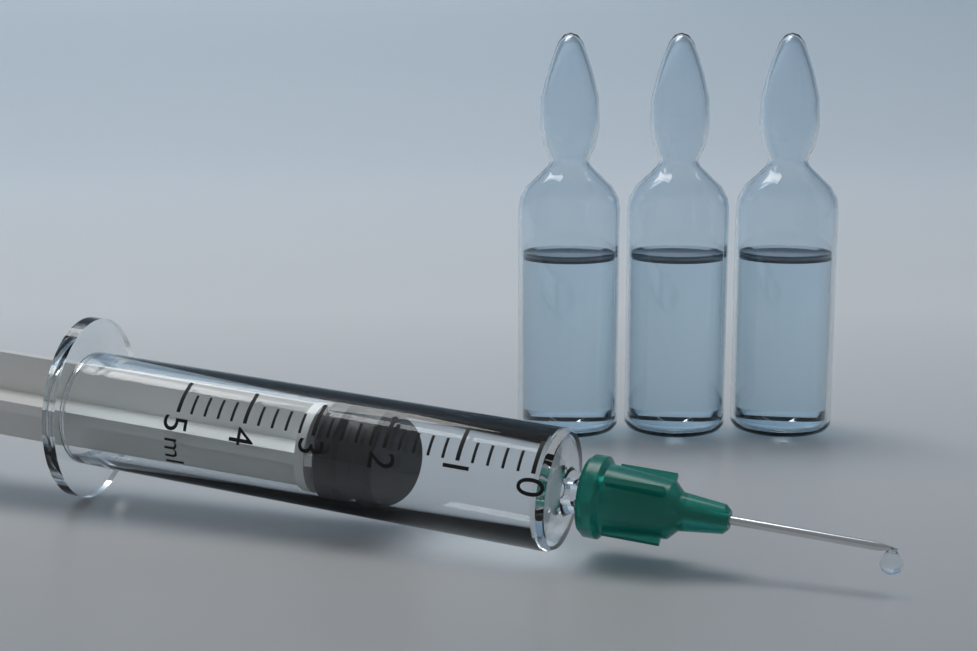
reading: 2.2 ml
